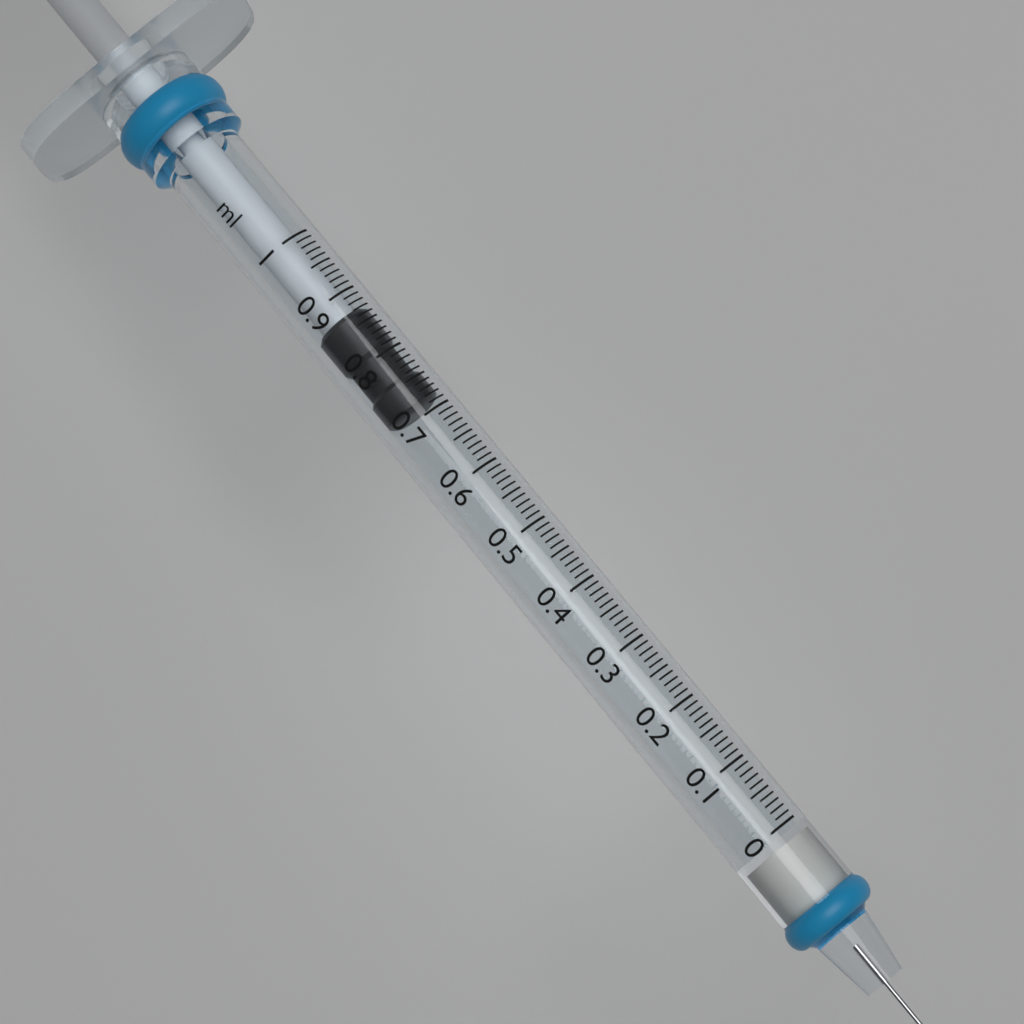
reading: 0.72 ml
